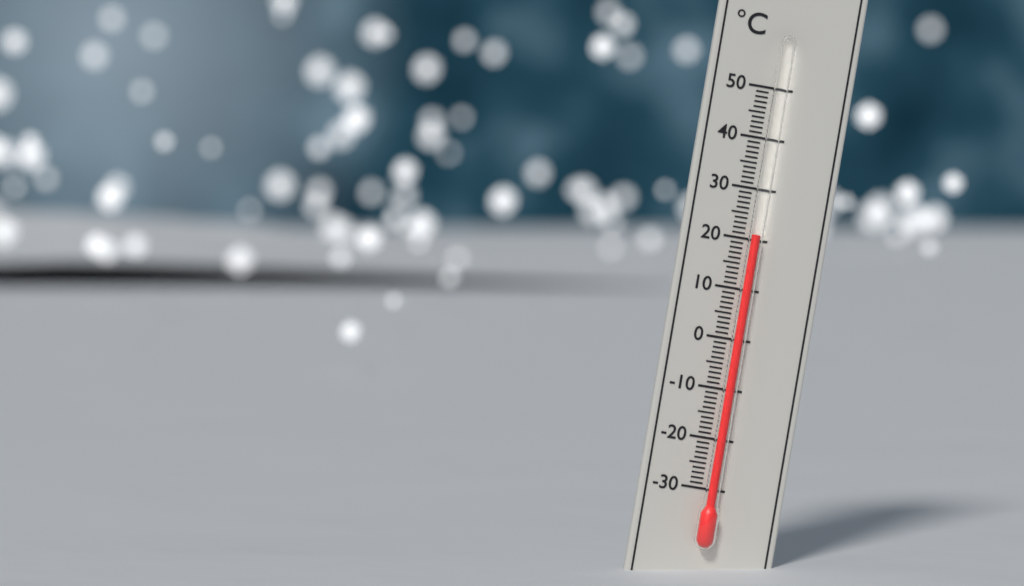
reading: 21 °C
